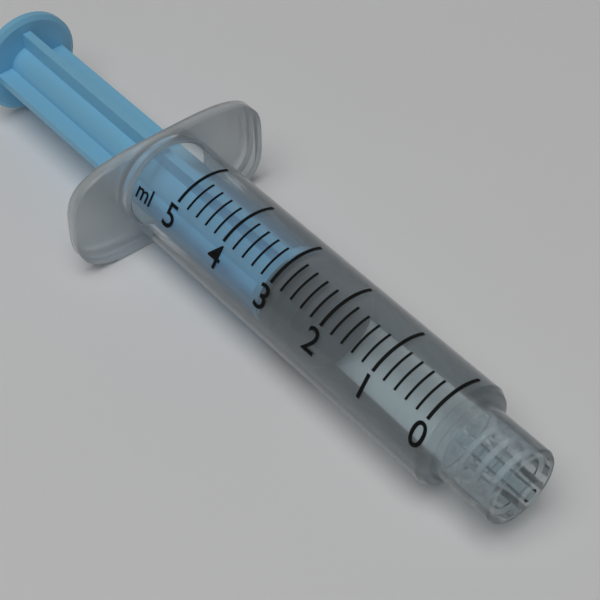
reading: 2.2 ml
